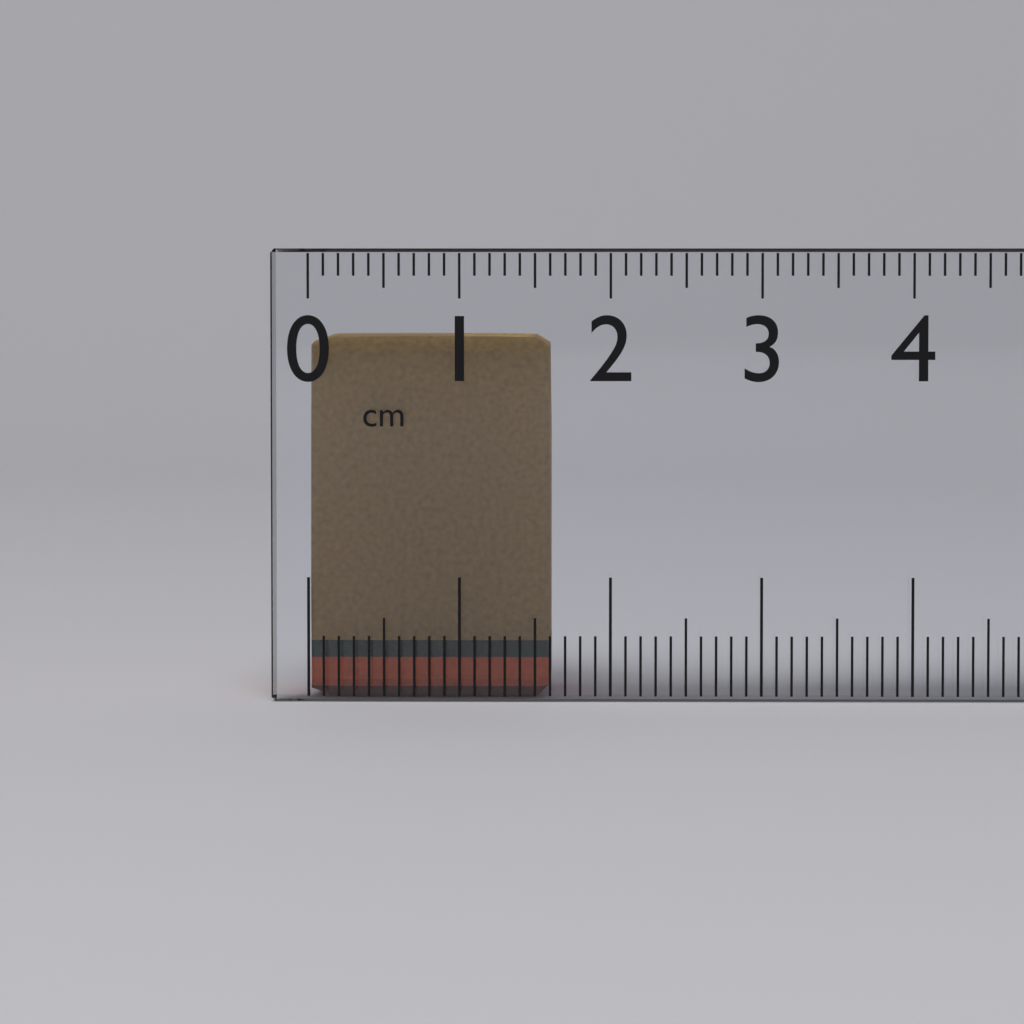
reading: 1.6 cm
